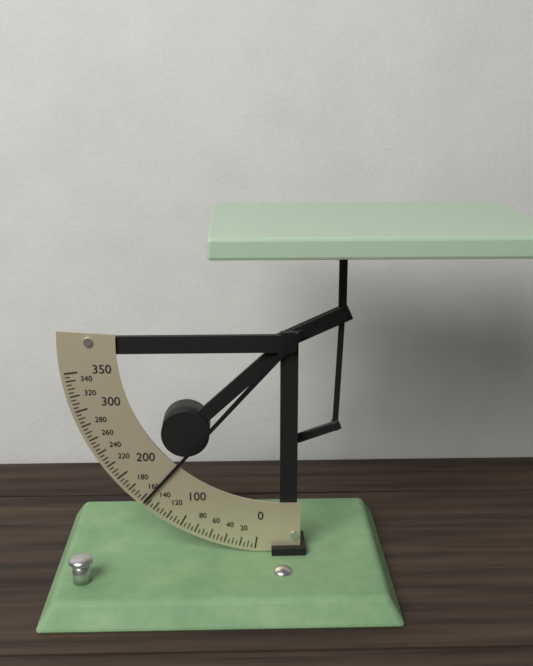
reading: 155 (no unit)
